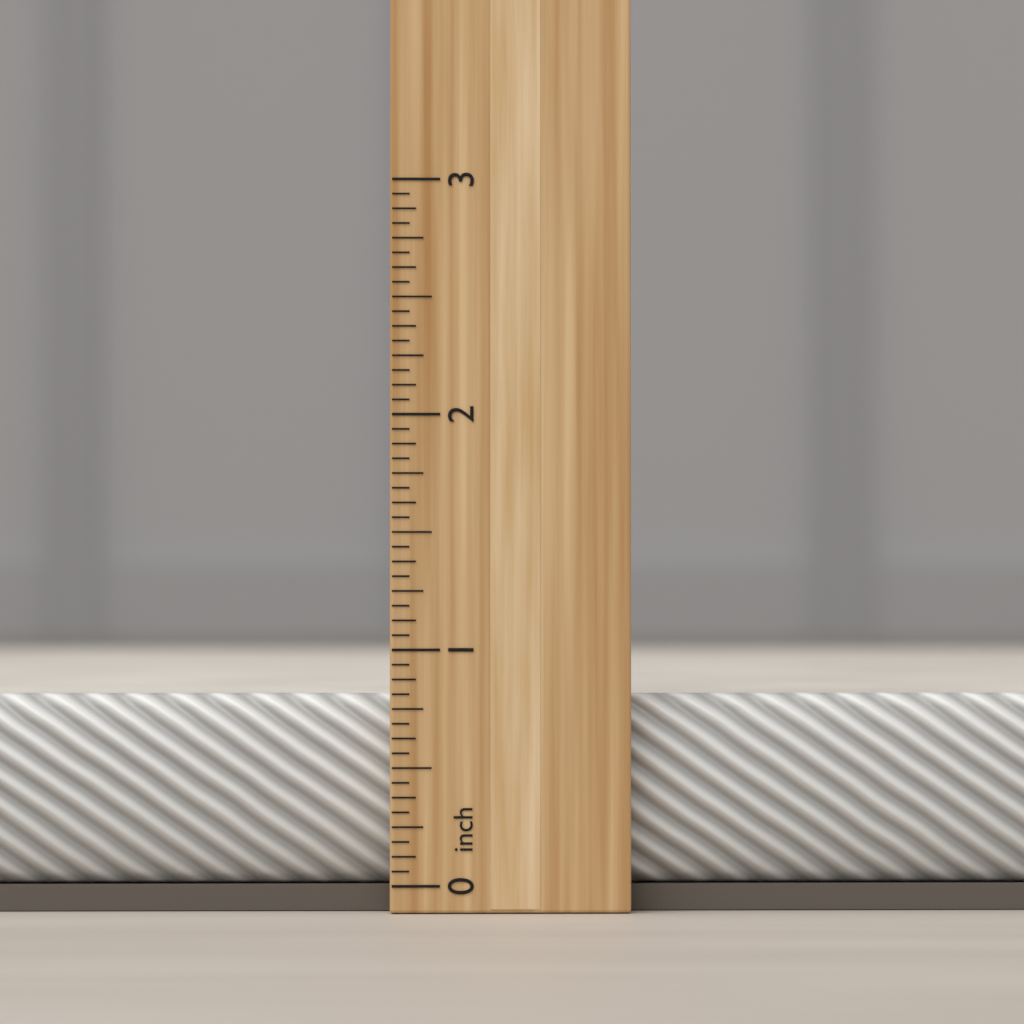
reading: 0.8125 inch
